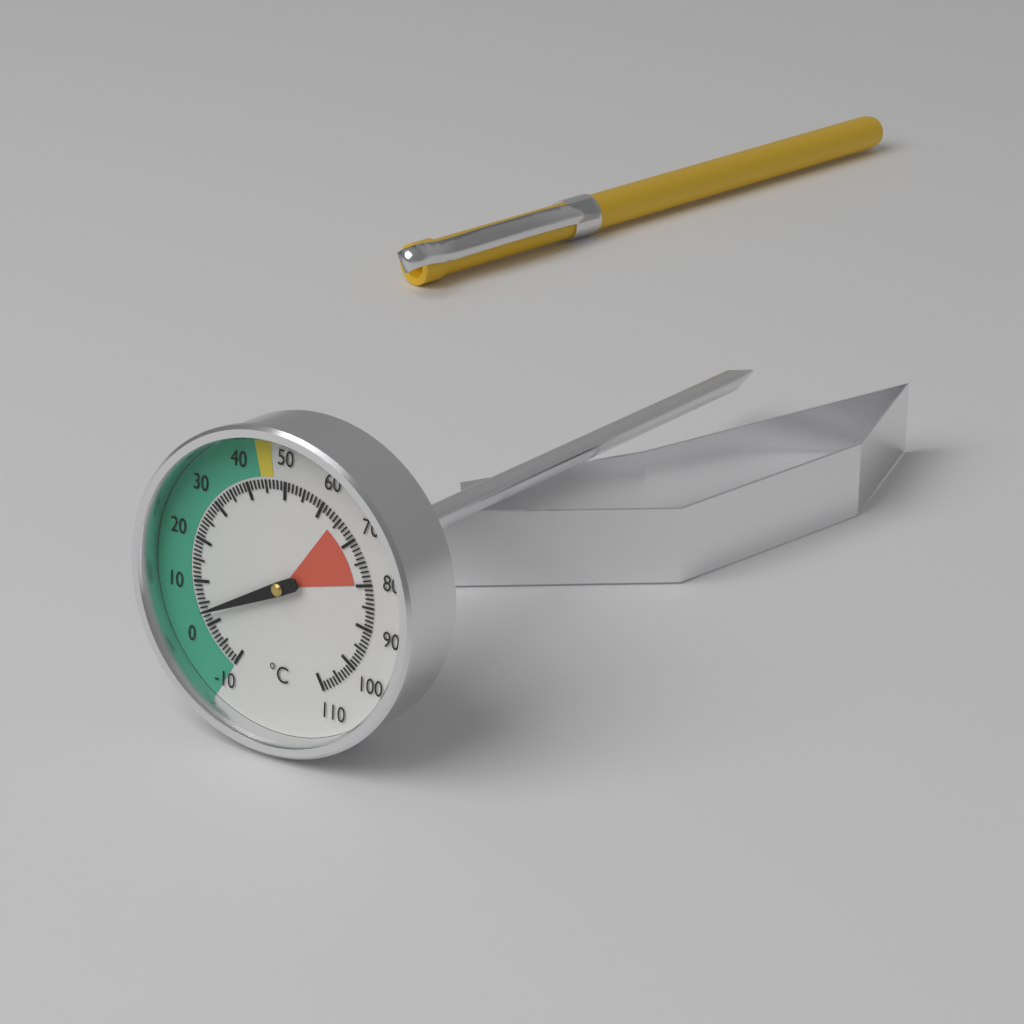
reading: 3 °C
